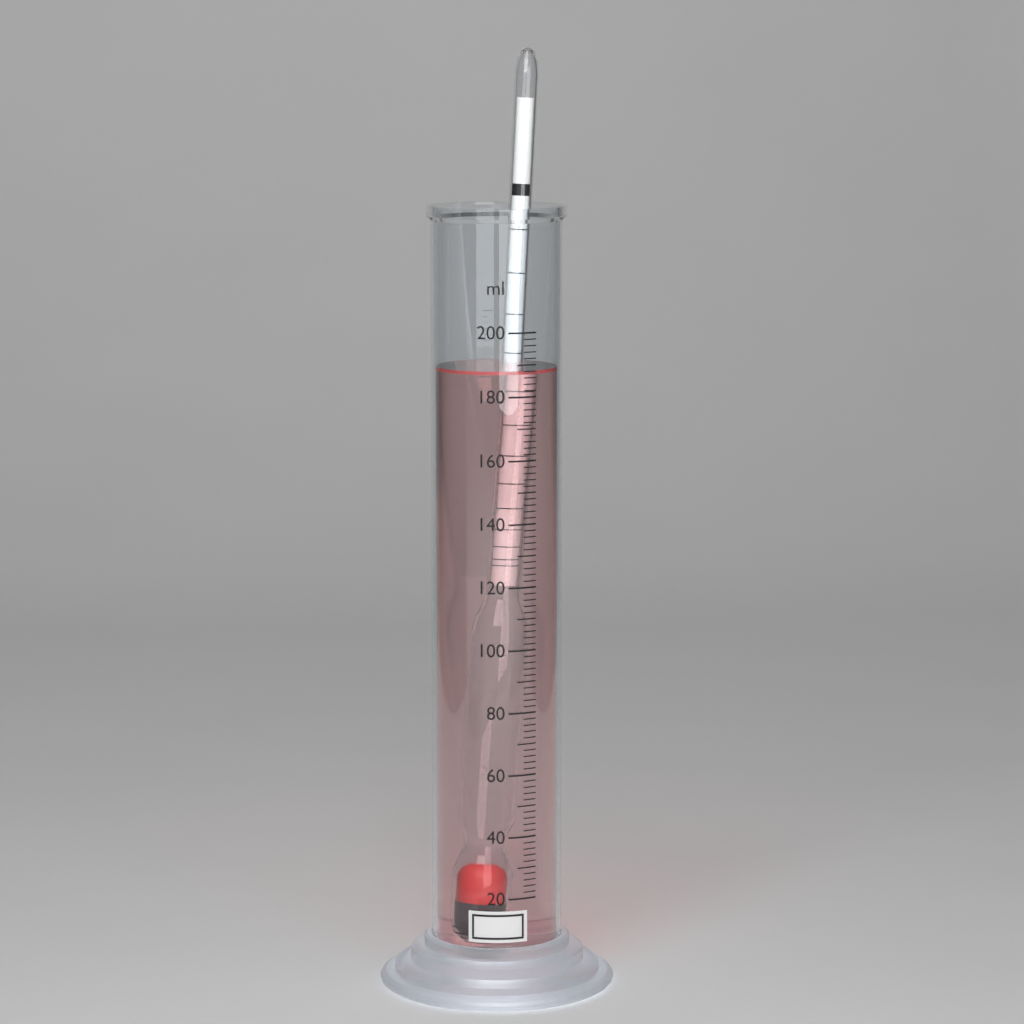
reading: 188 ml
